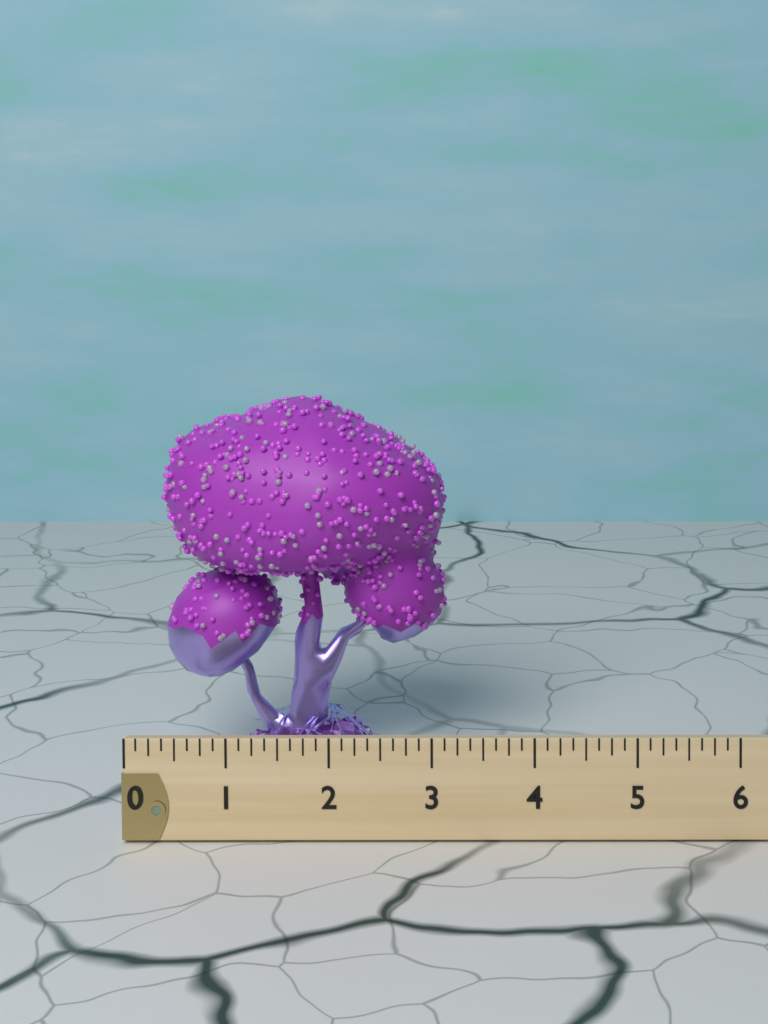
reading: 3.000 (no unit)
